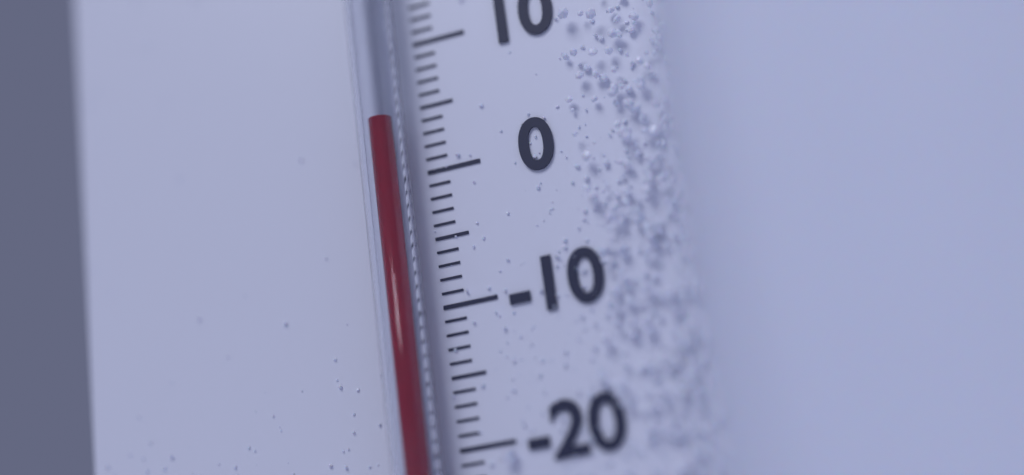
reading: 4 °C
